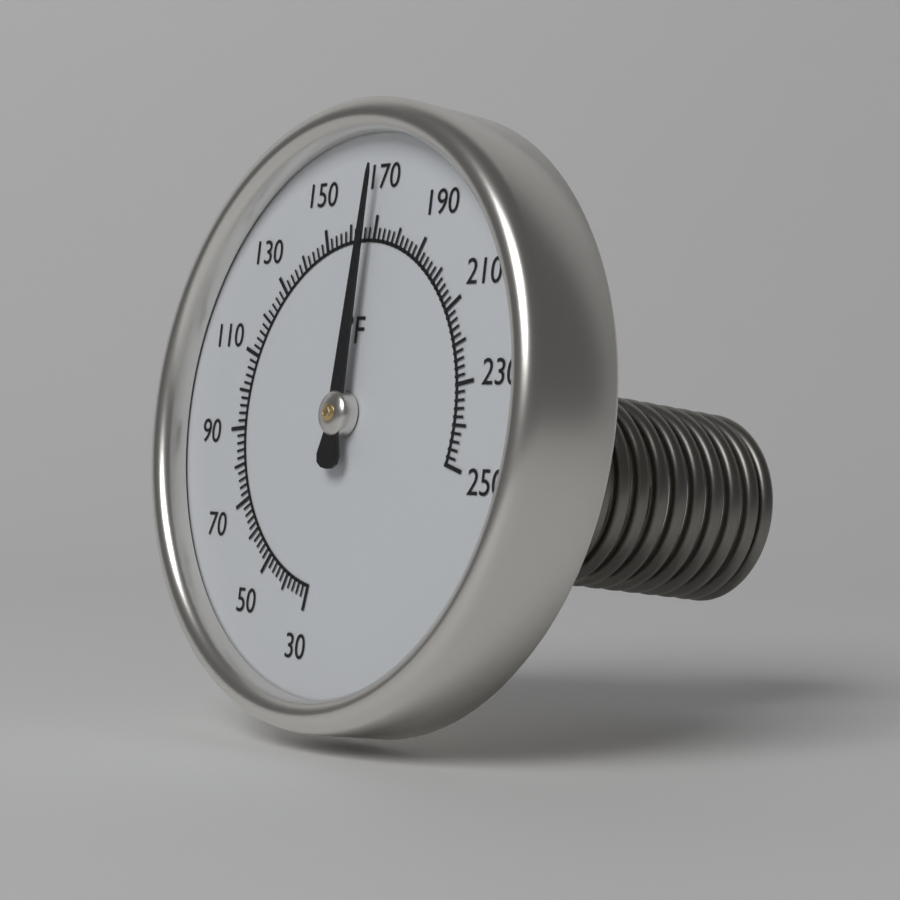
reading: 168 °F
